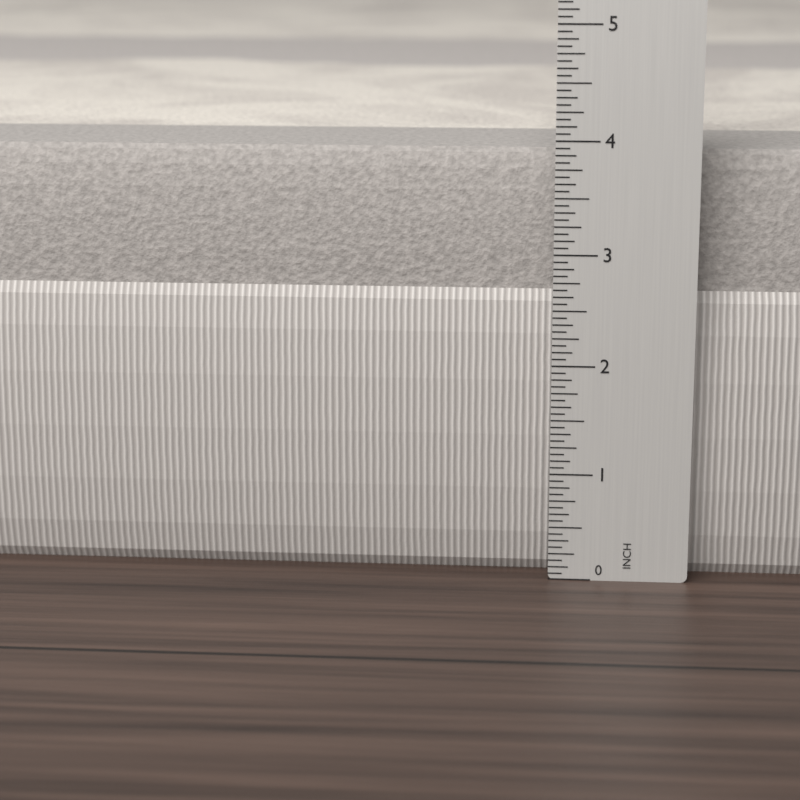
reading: 3.8750 in
